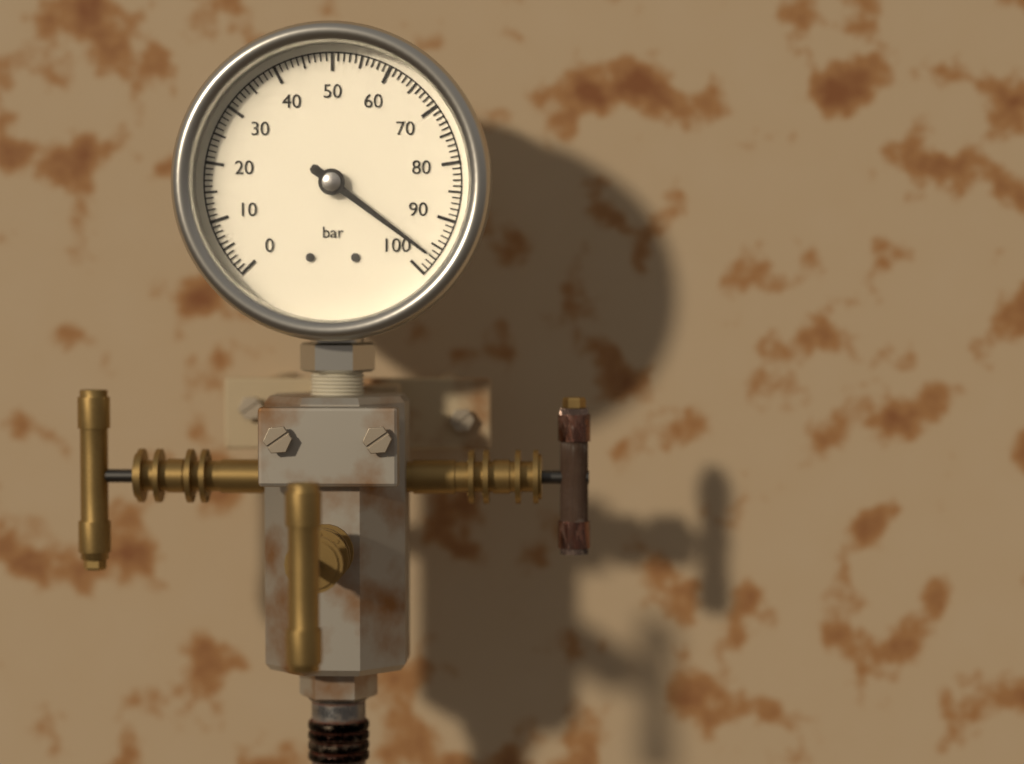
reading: 97 bar
